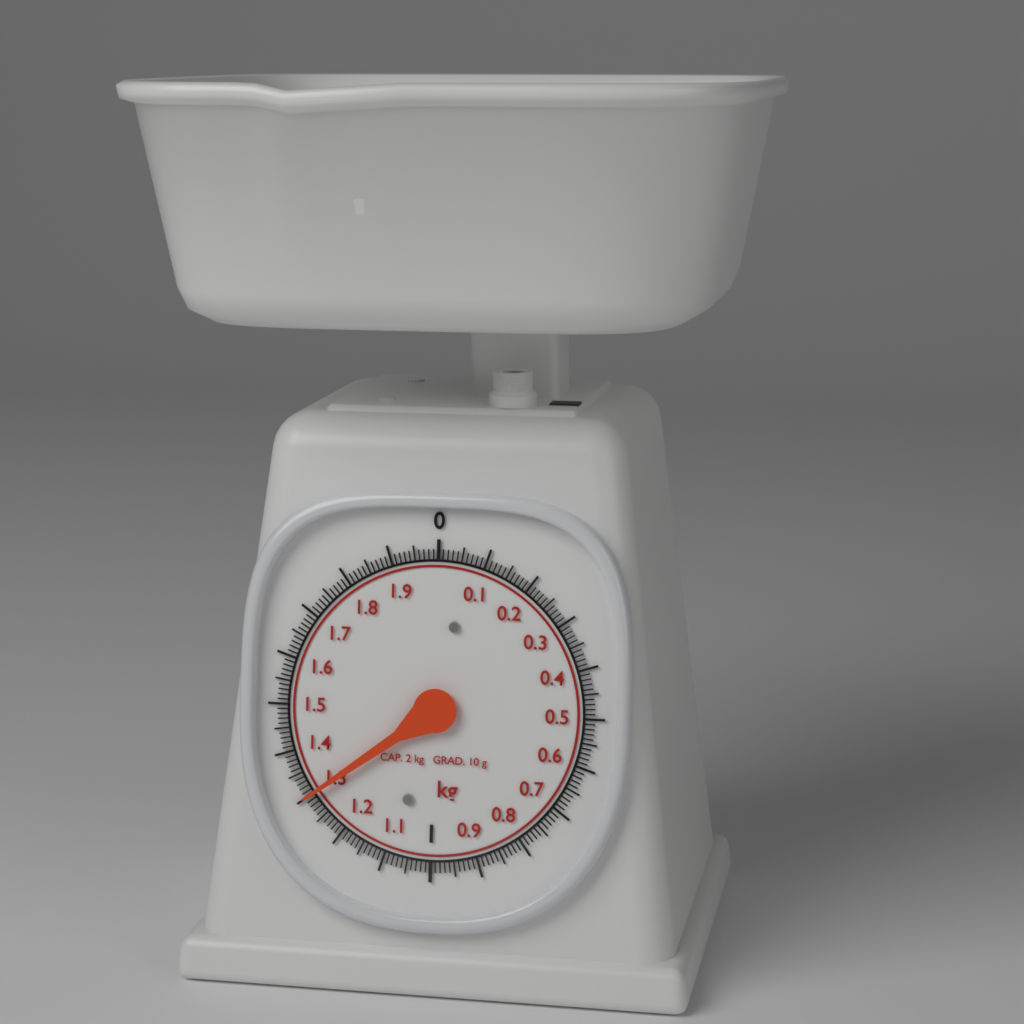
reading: 1.30 kg
